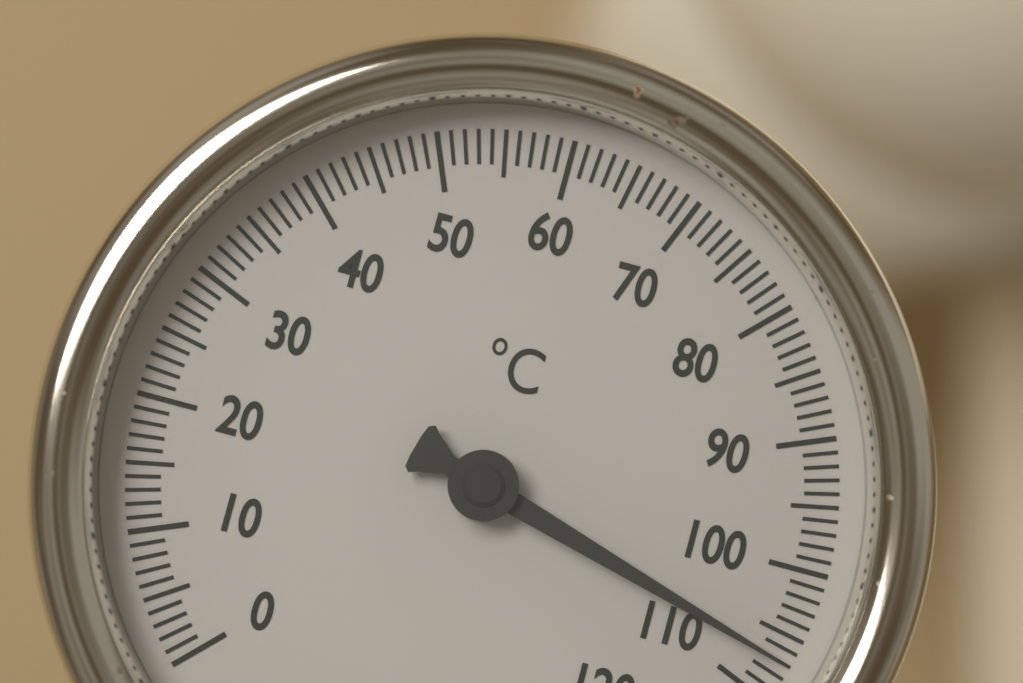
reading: 107 °C
